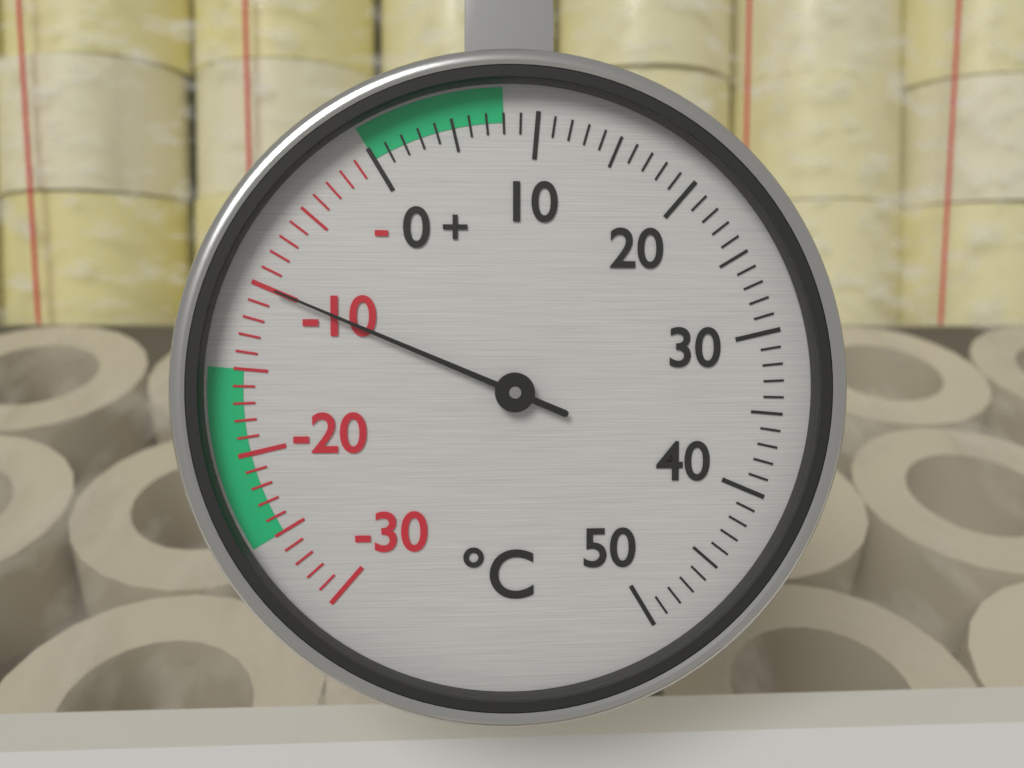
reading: -10 °C
